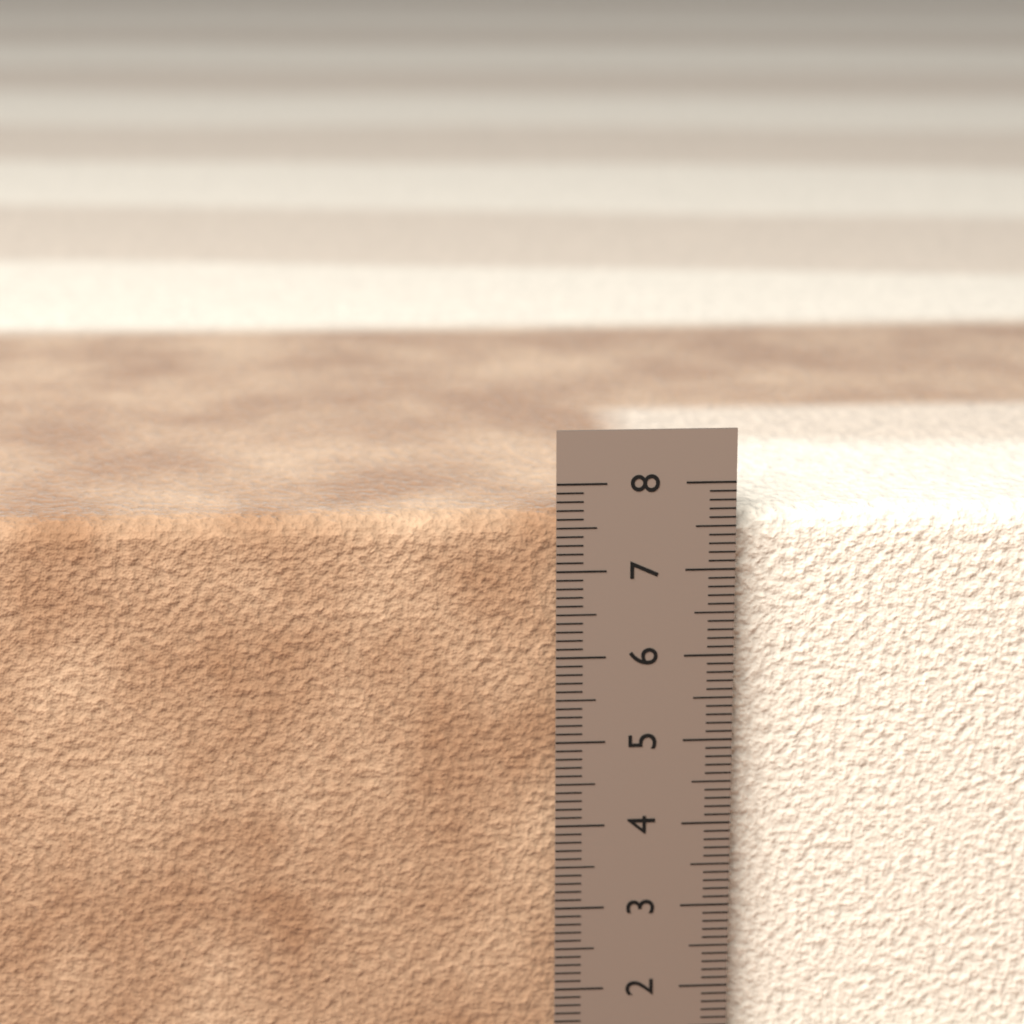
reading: 7.6 cm
